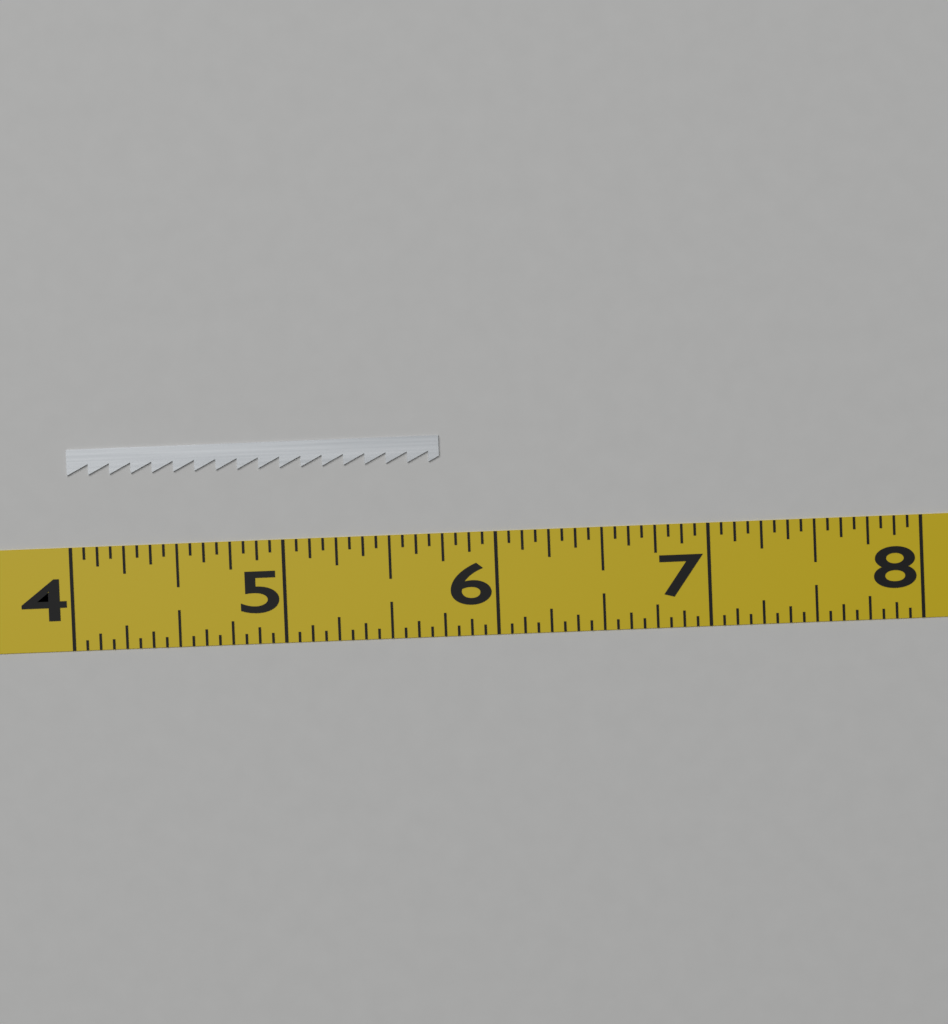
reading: 5.7500 (no unit)
